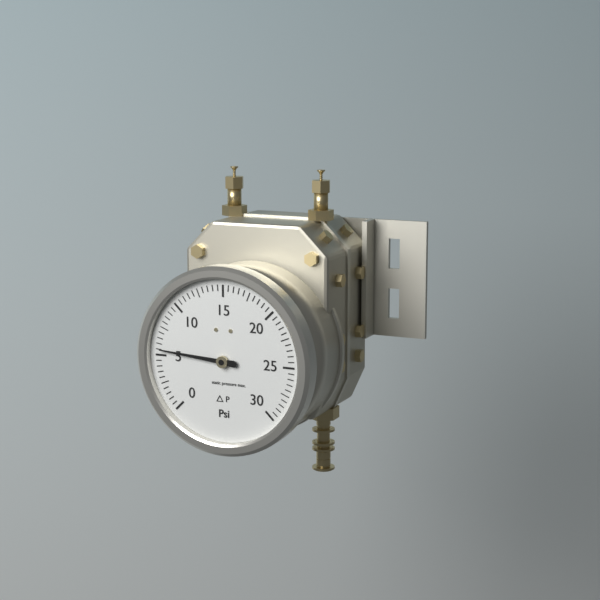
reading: 5.5 psi
